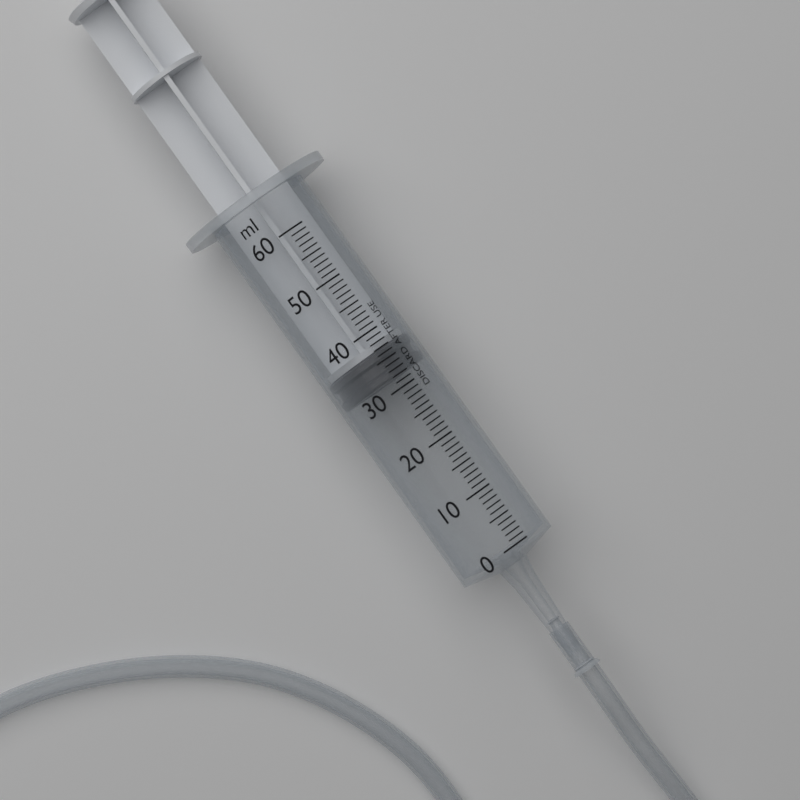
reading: 32 ml
